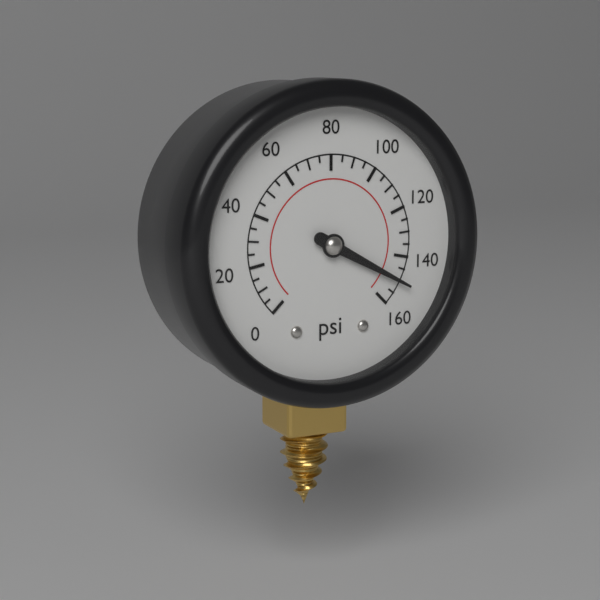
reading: 150 psi
